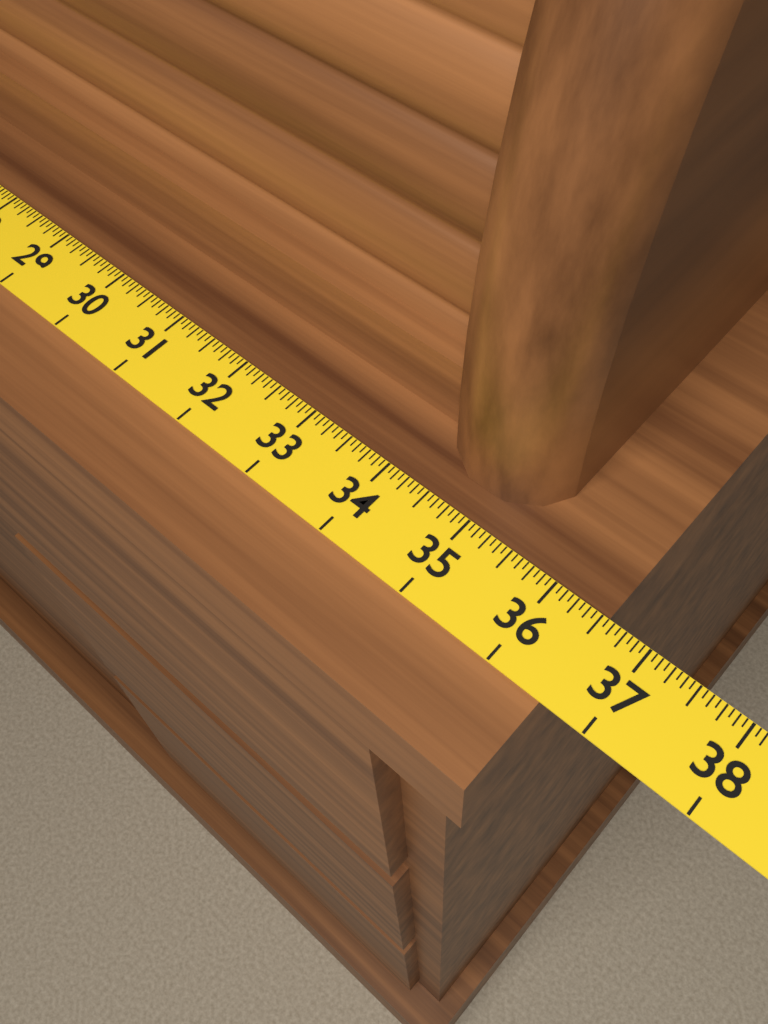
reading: 36.5625 (no unit)
